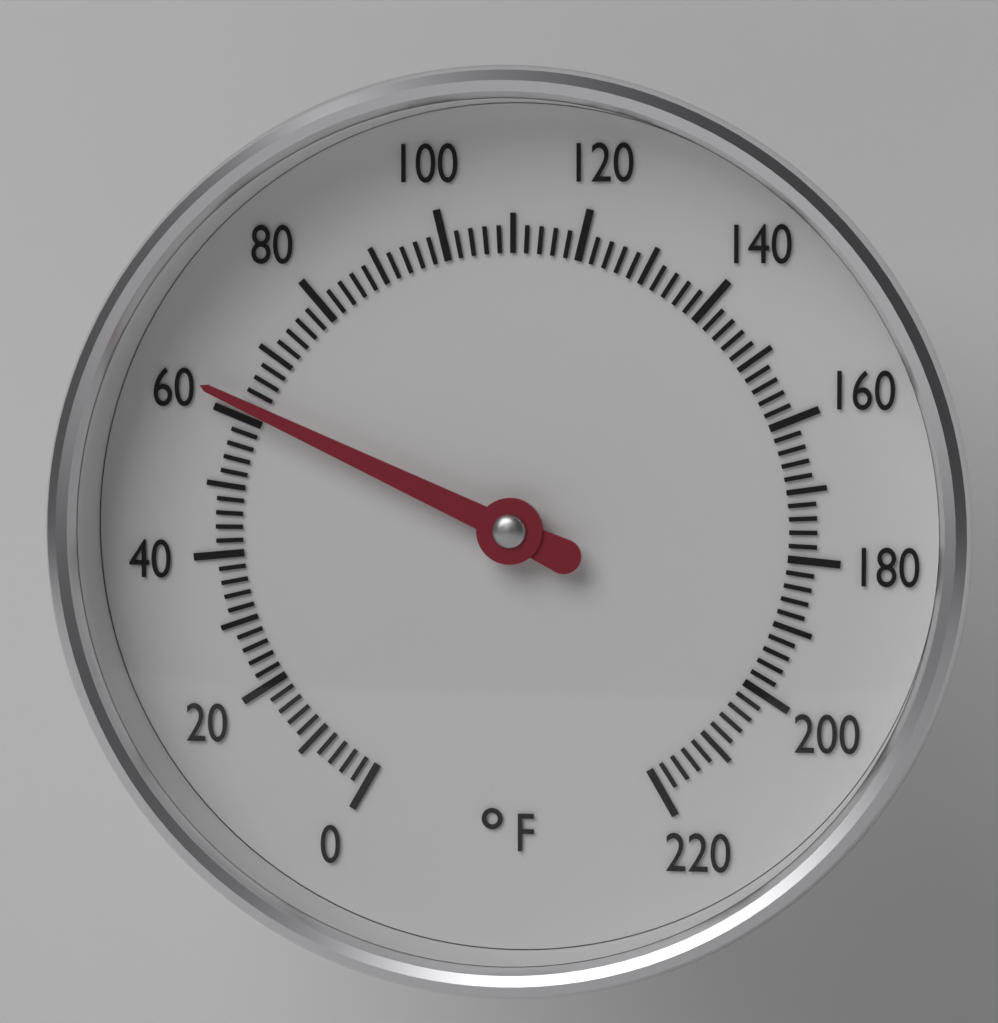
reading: 62 °F
